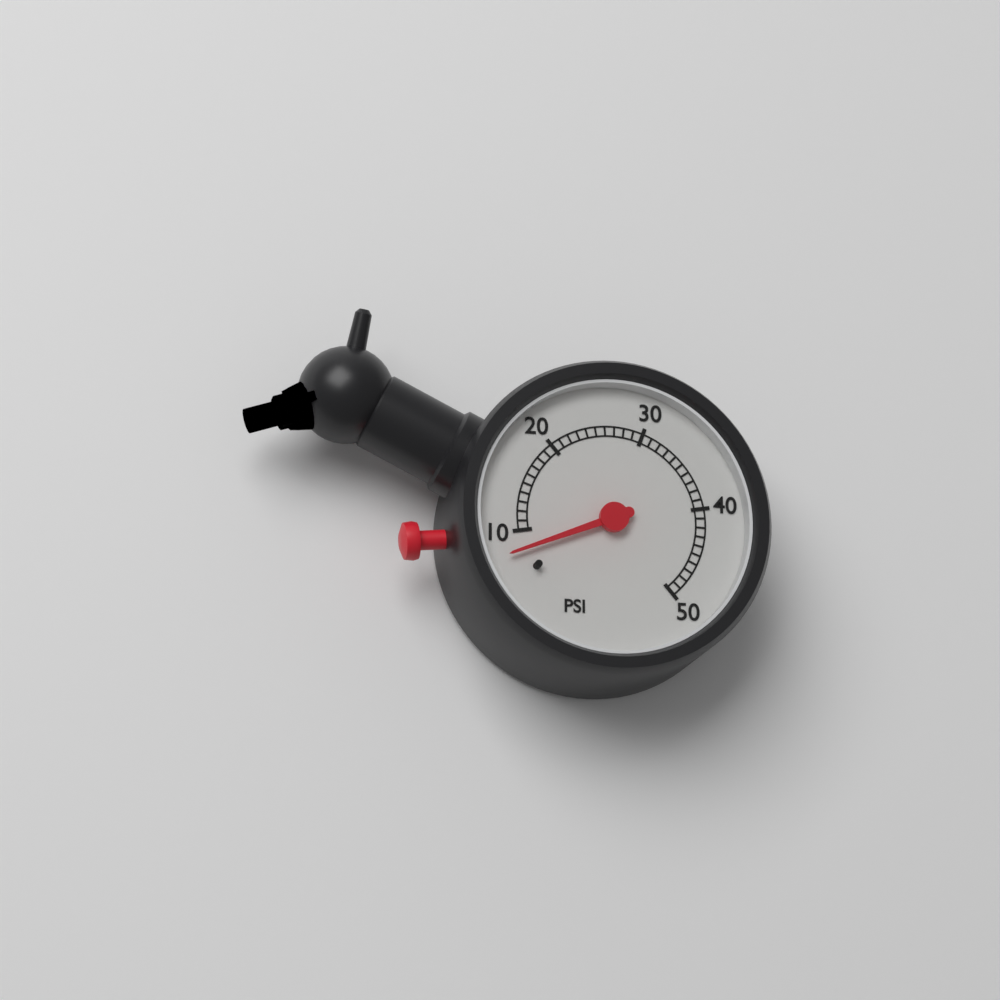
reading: 8 psi
